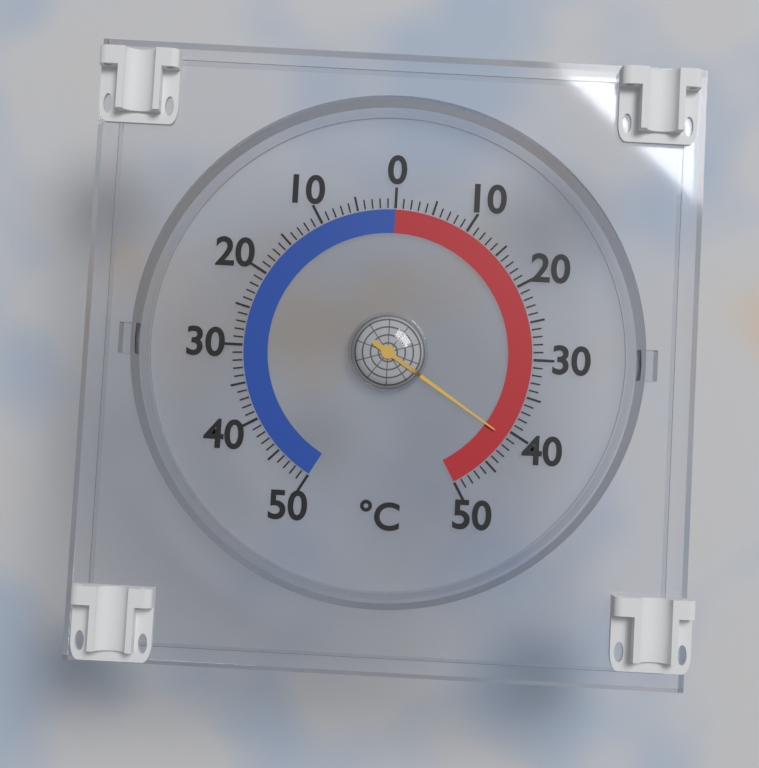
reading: 41 °C
